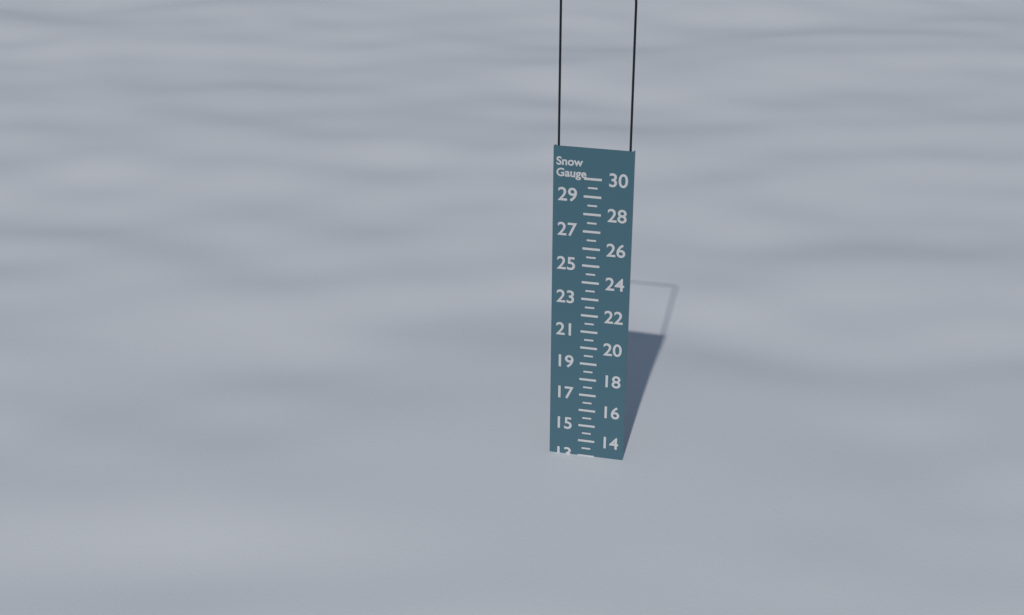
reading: 13.0 (no unit)
